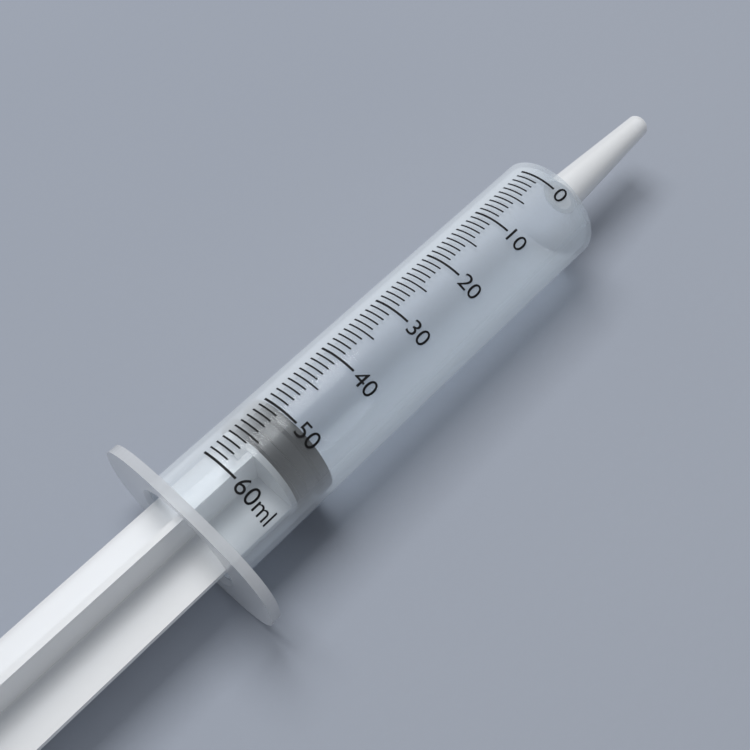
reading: 50 ml
